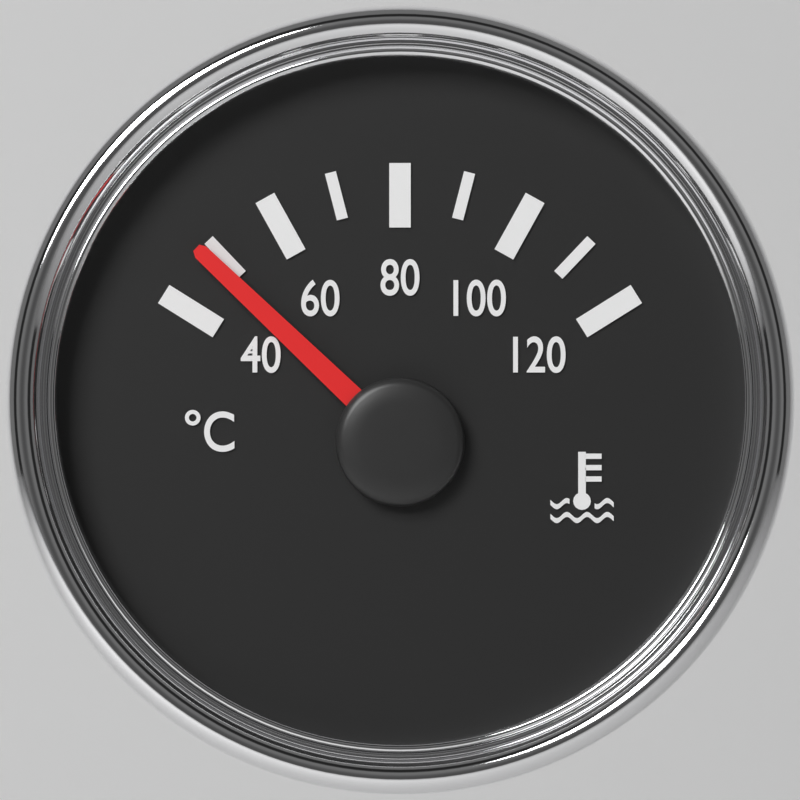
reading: 48 °C
